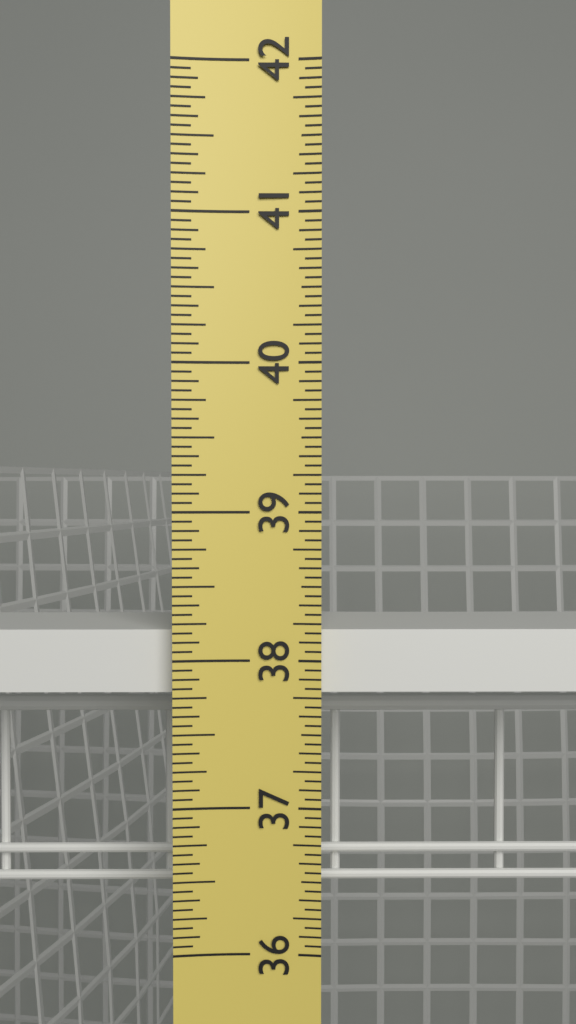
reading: 38.1875 in
